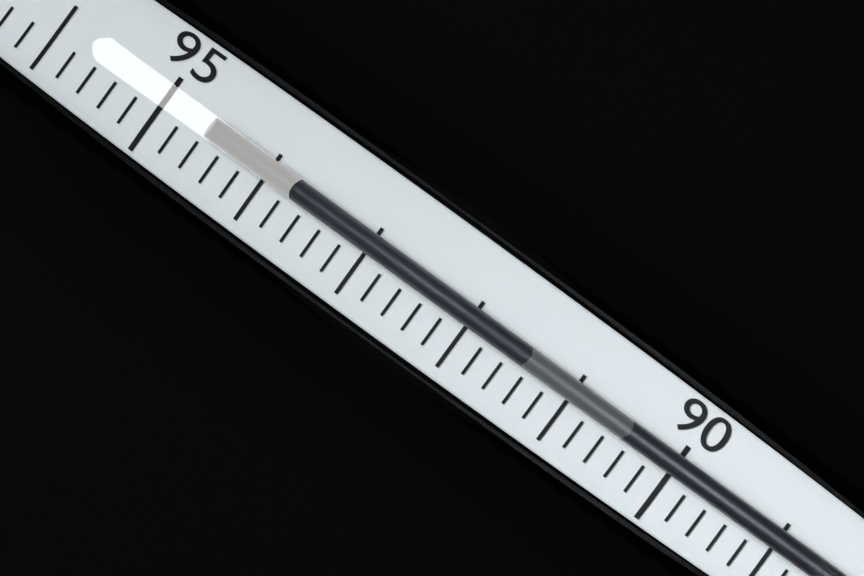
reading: 94.6 (no unit)
